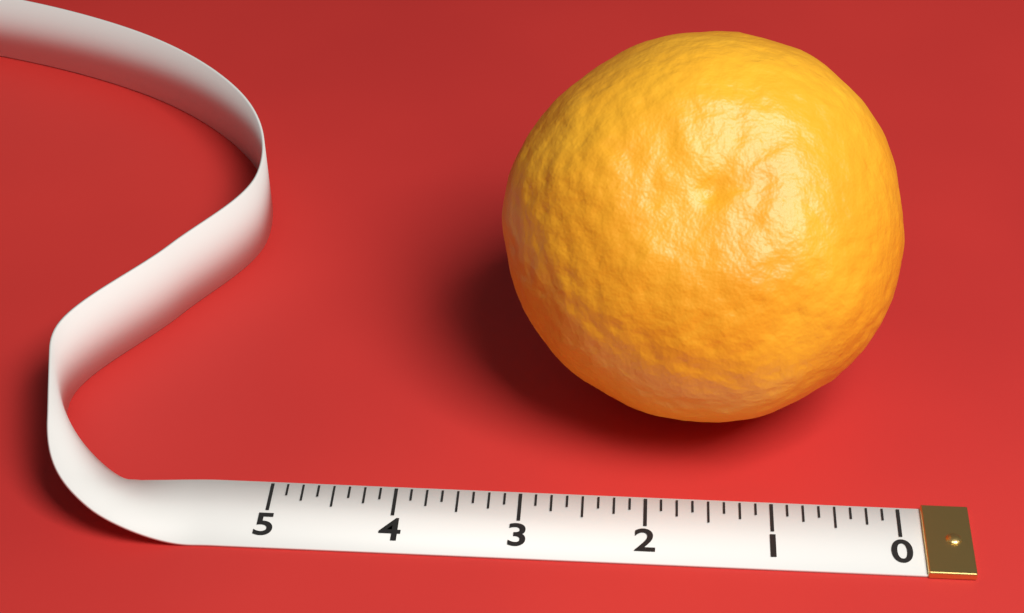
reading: 3.250 (no unit)
